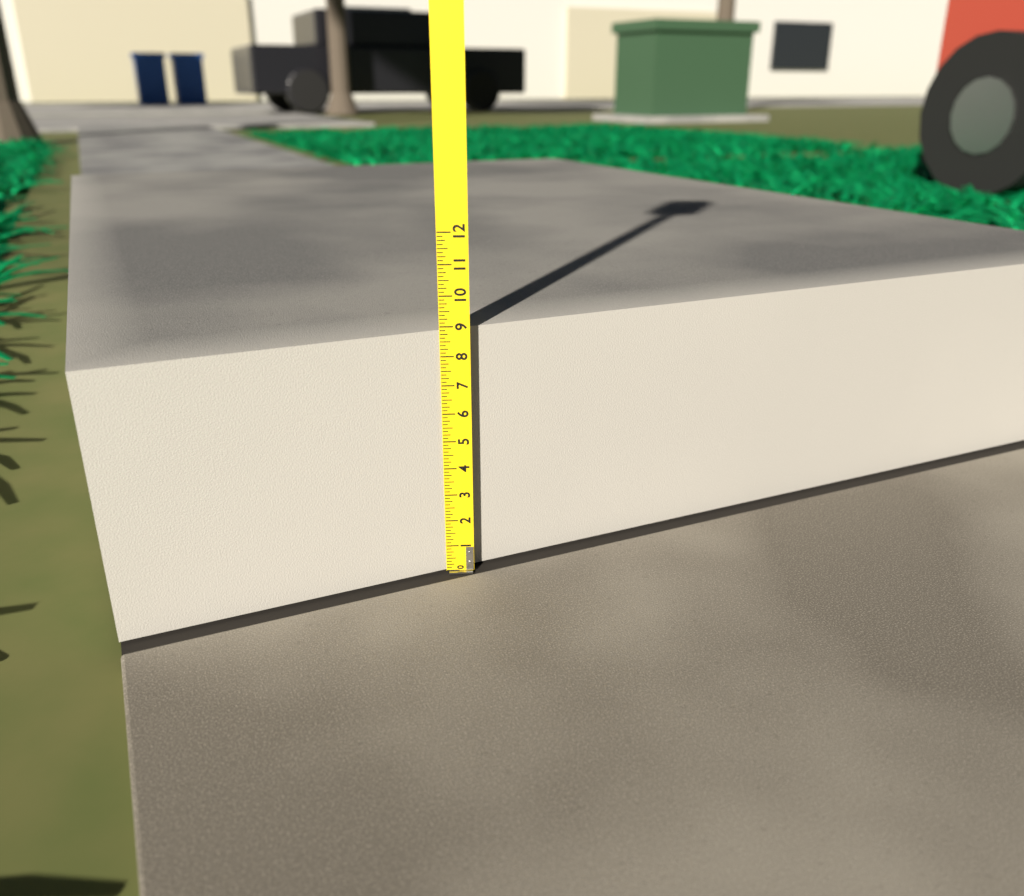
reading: 8.875 (no unit)
